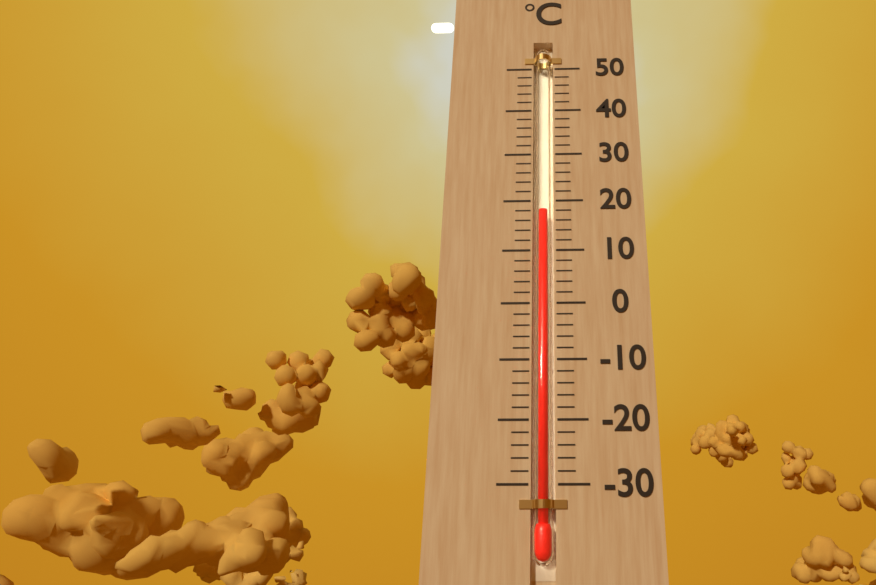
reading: 18 °C
